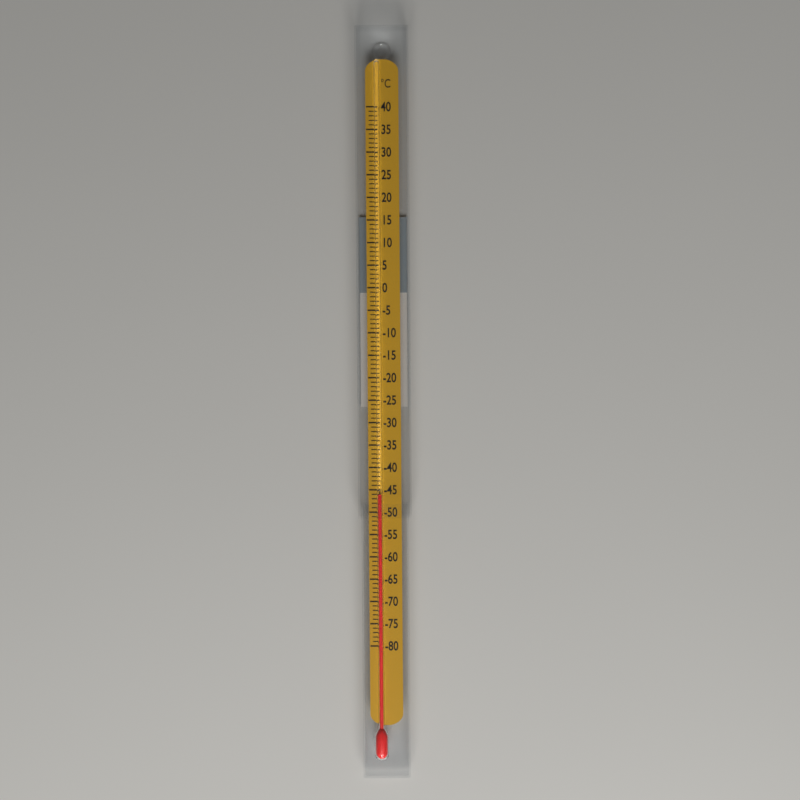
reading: -46 °C
